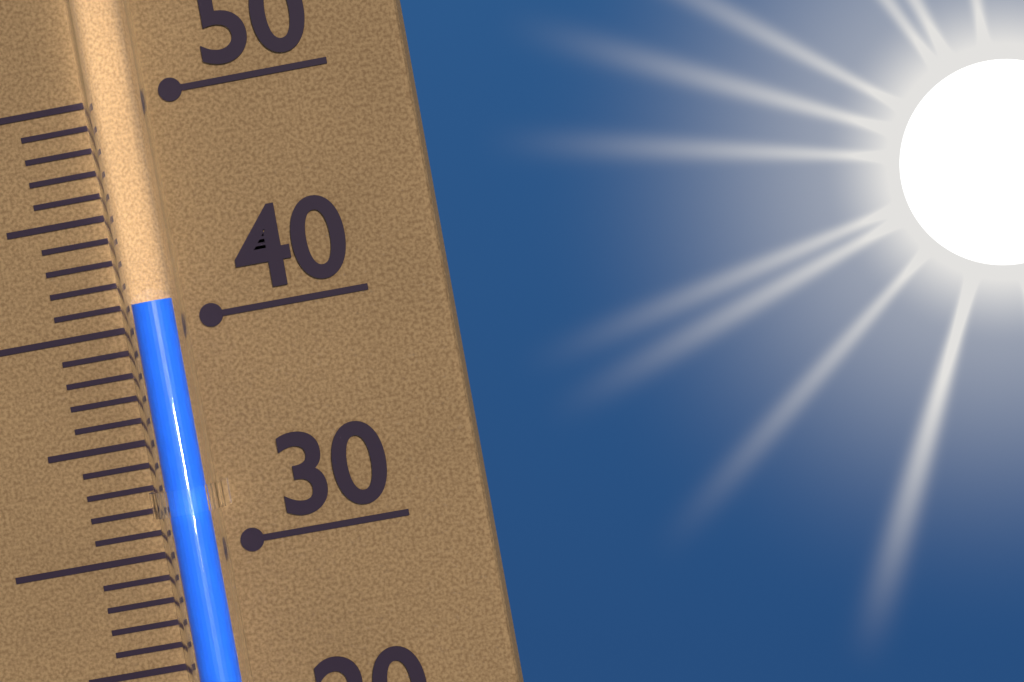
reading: 41 (no unit)
